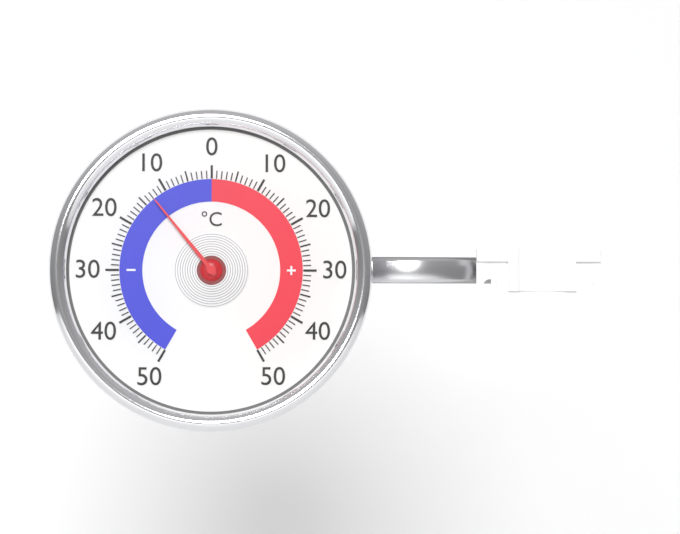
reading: -13 °C
